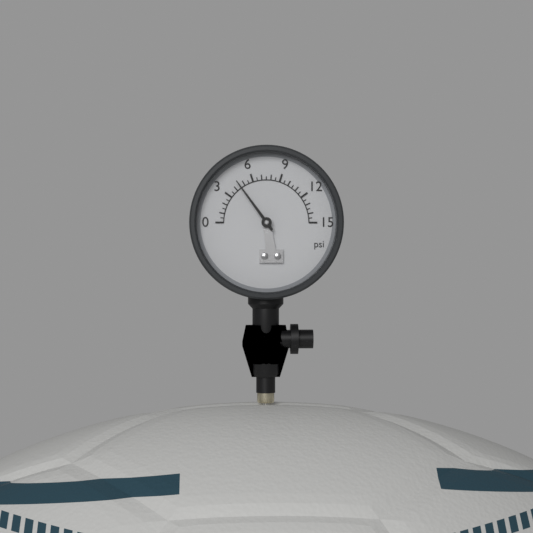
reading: 4.5 psi
